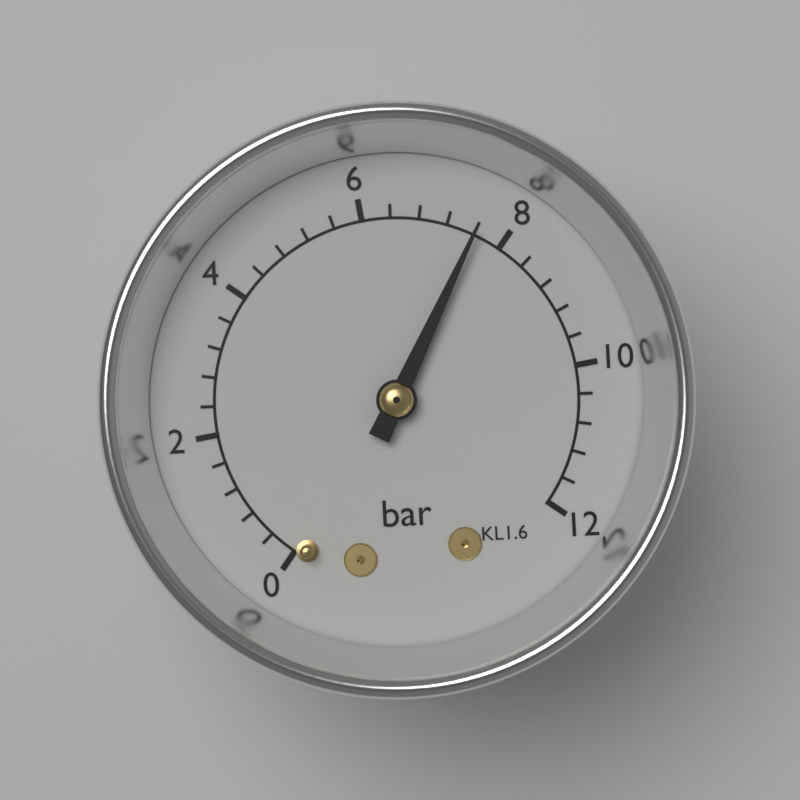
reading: 7.6 bar
